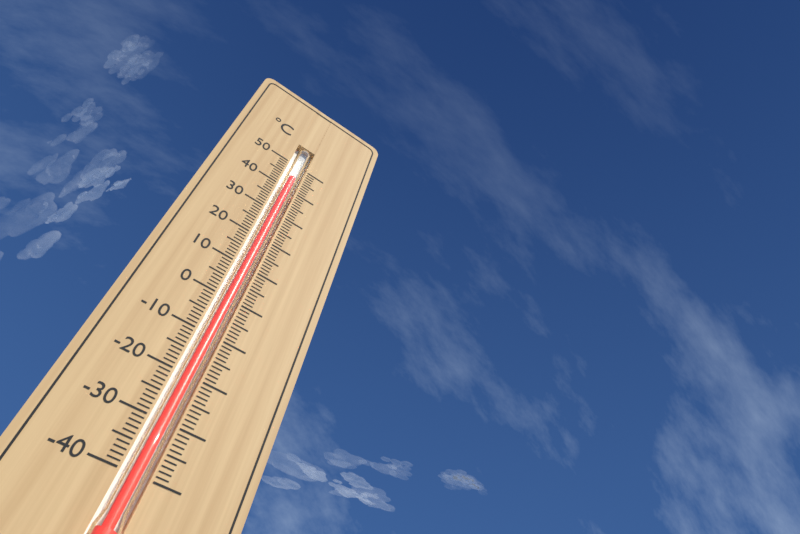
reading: 44 °C
